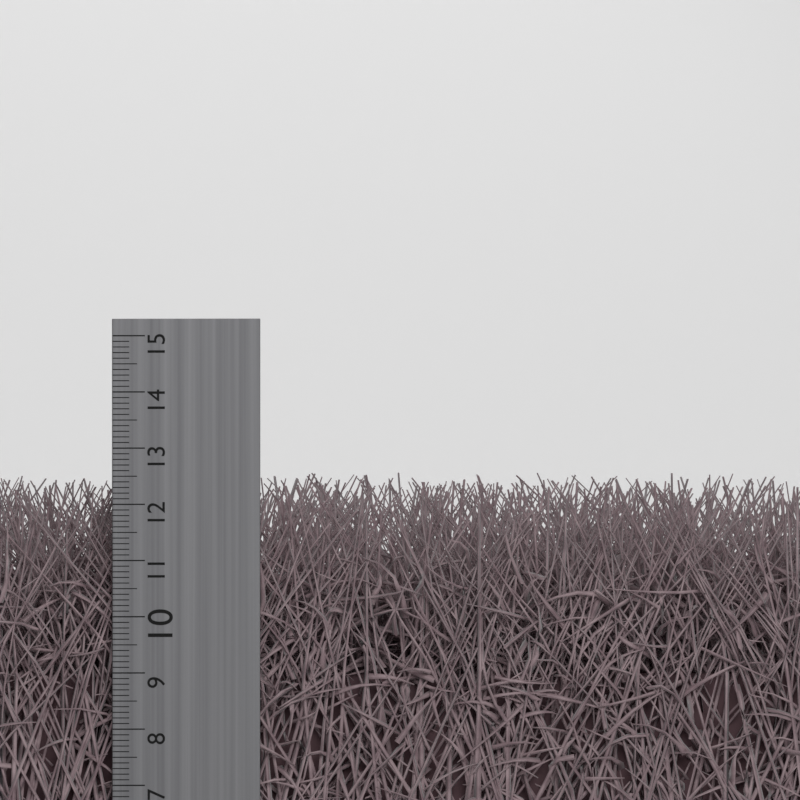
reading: 12.4 cm
